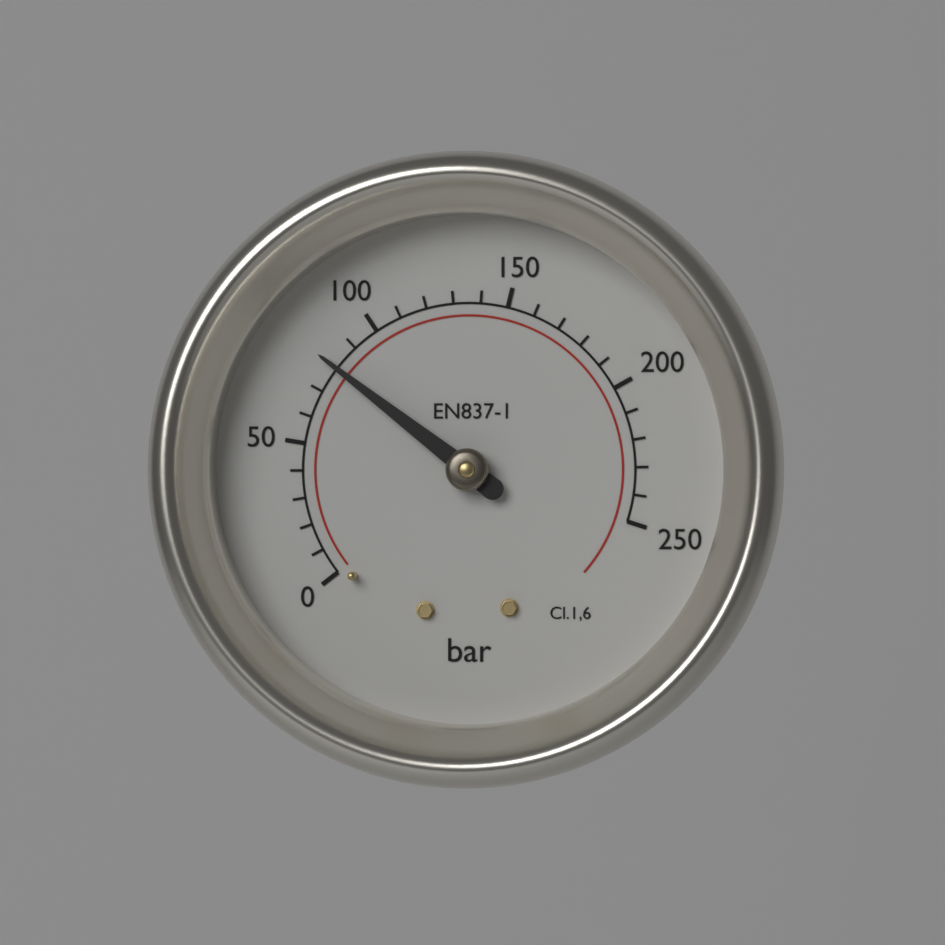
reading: 80 bar
